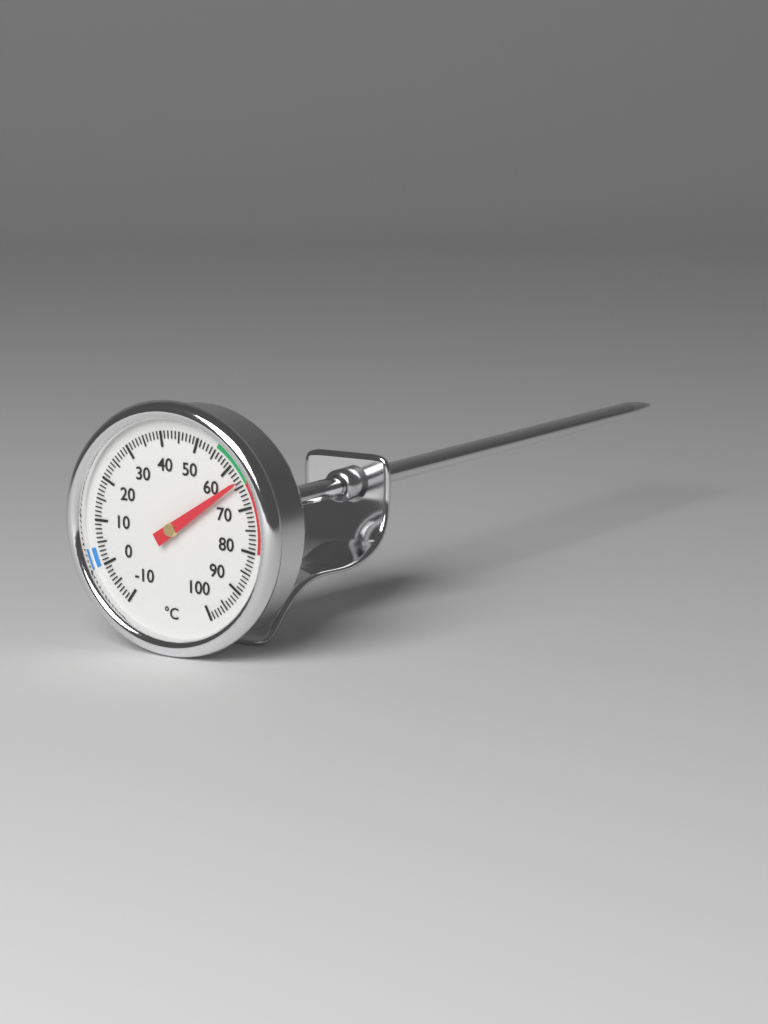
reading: 64 °C
